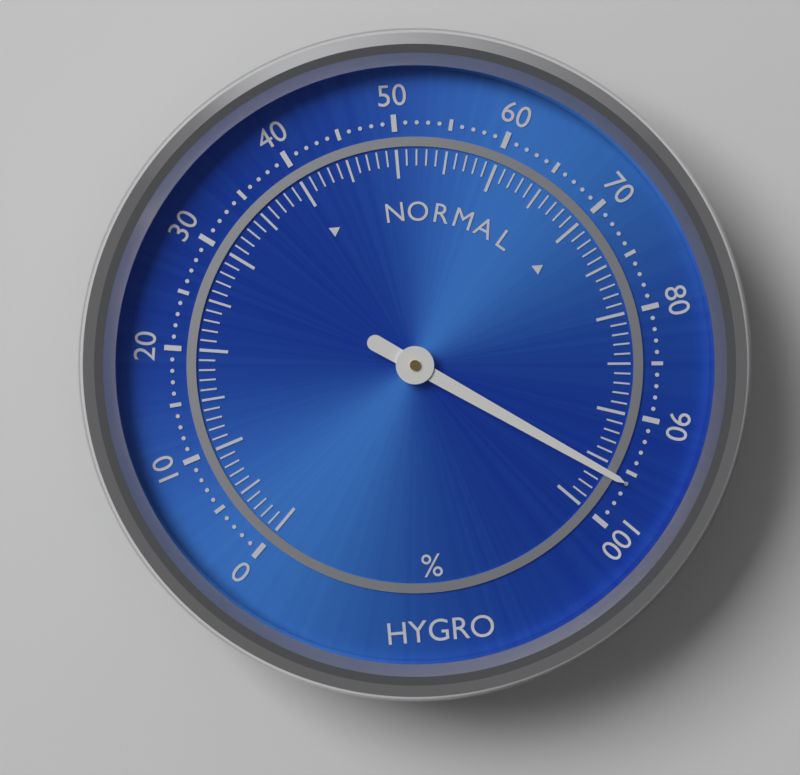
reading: 96 %
